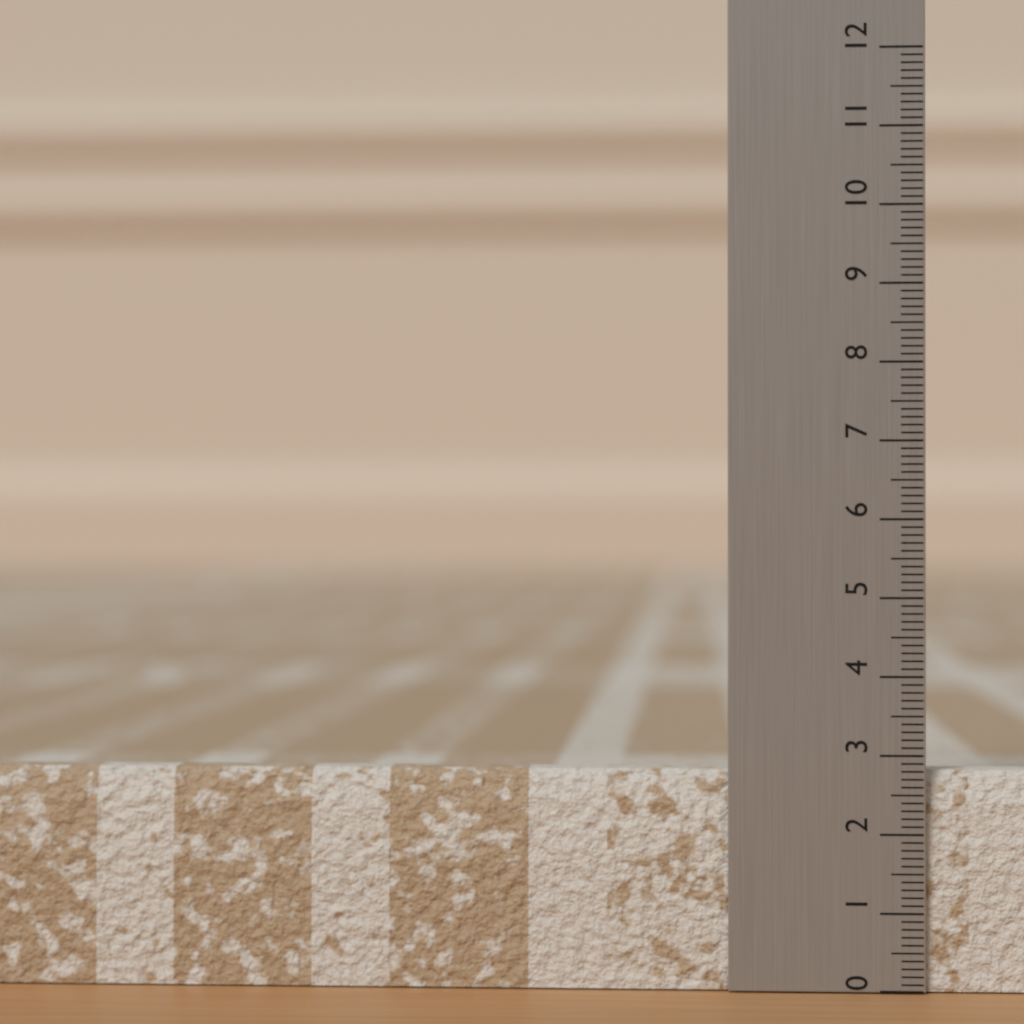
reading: 2.8 (no unit)
